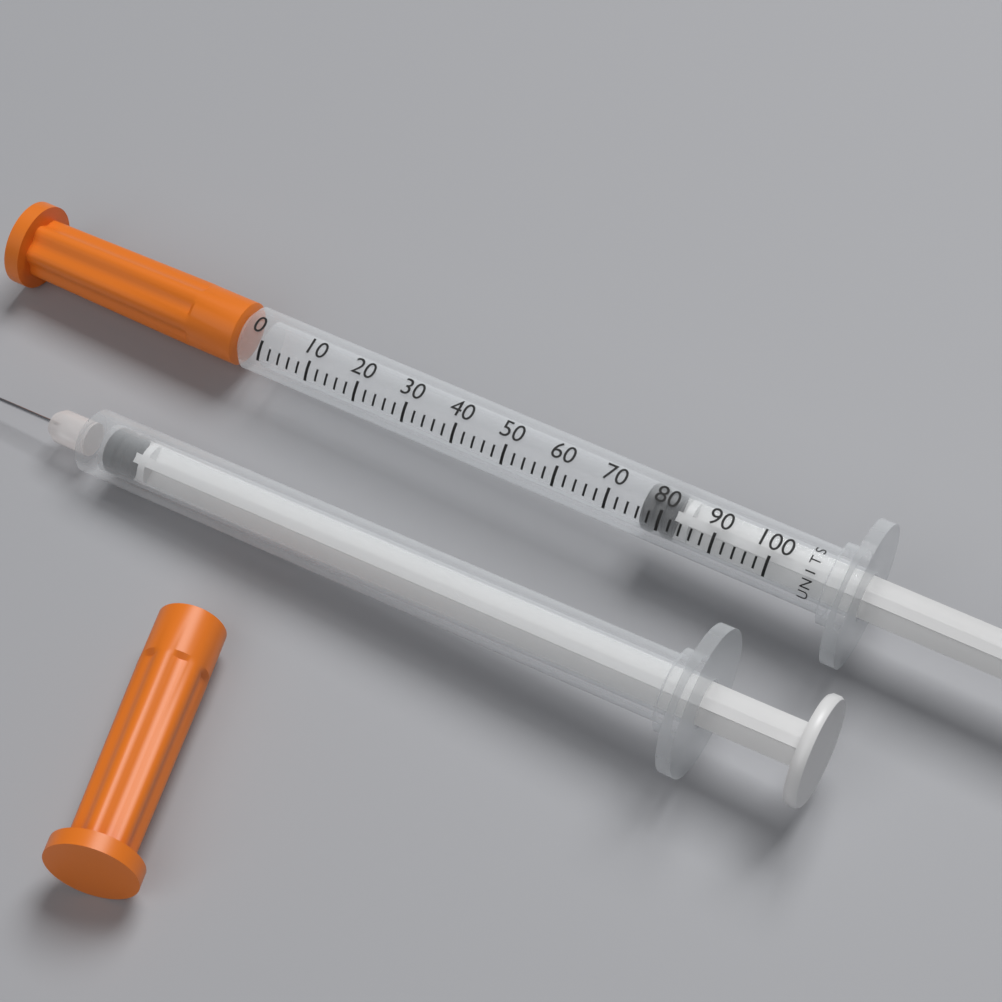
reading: 76 units
